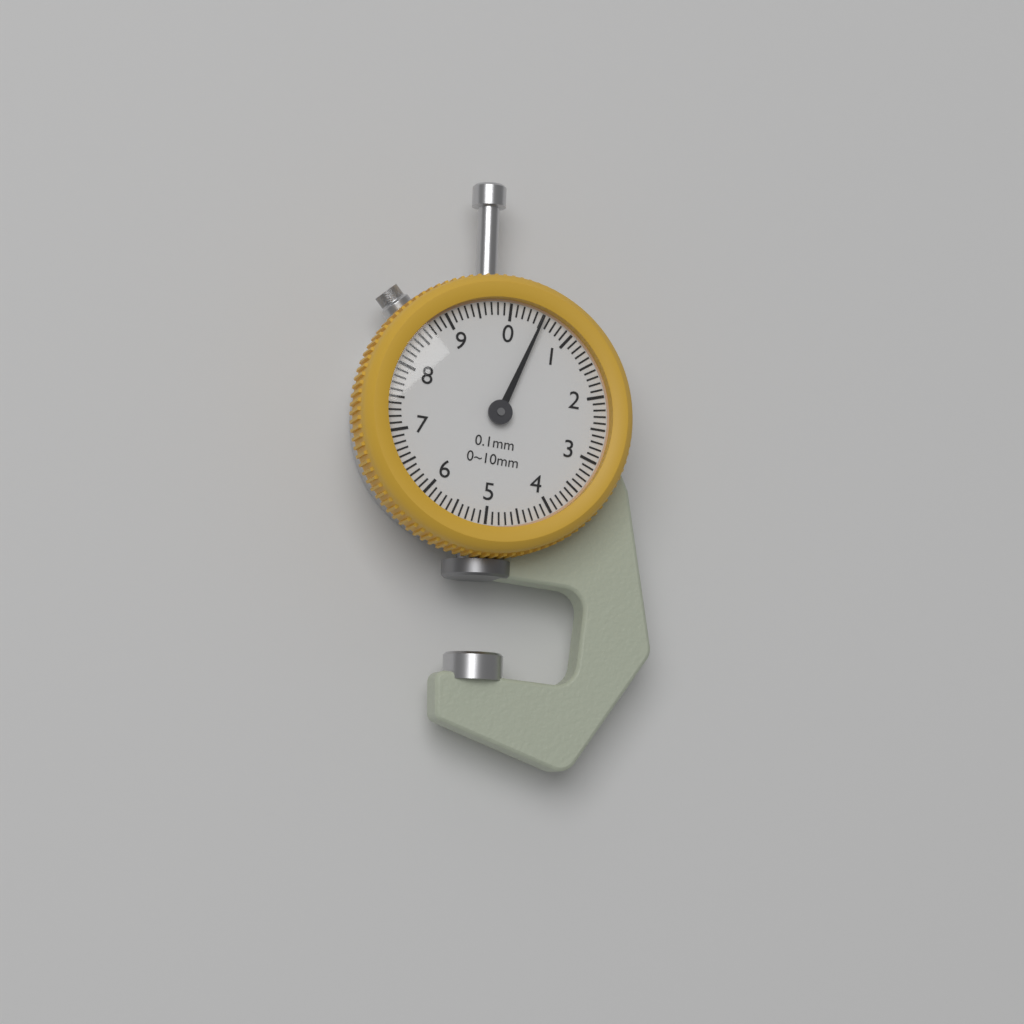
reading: 0.5 mm
